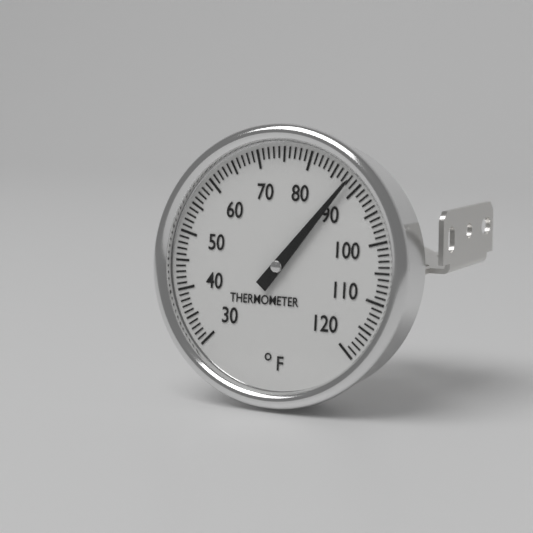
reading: 88 °F
